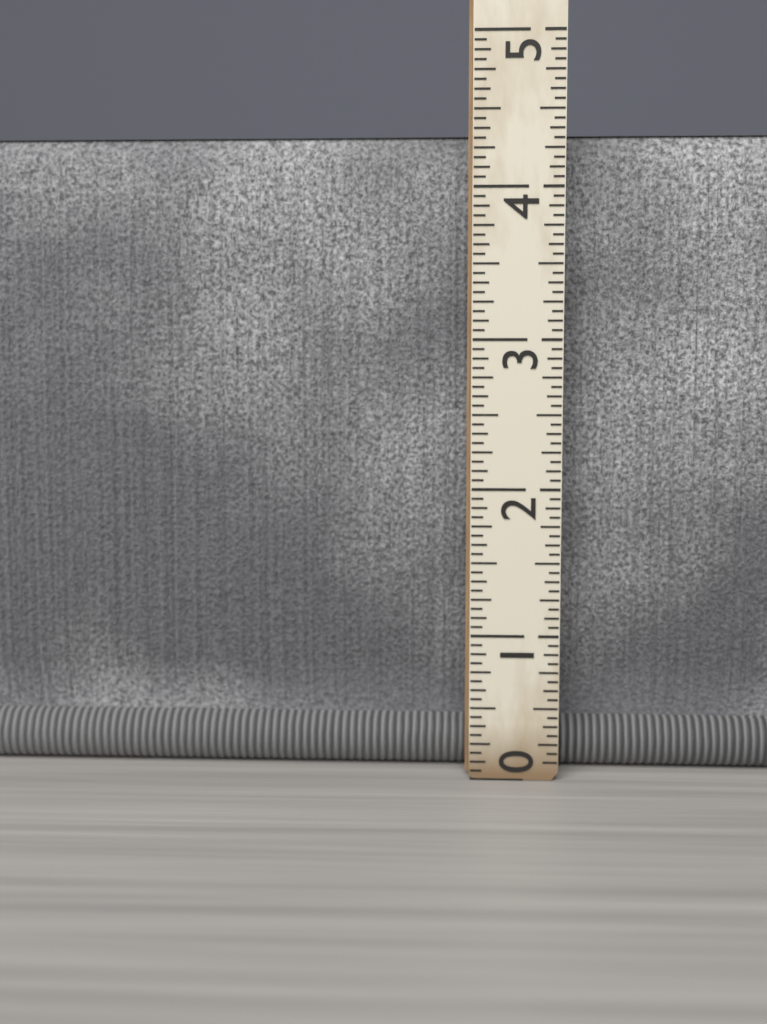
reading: 4.3750 (no unit)
